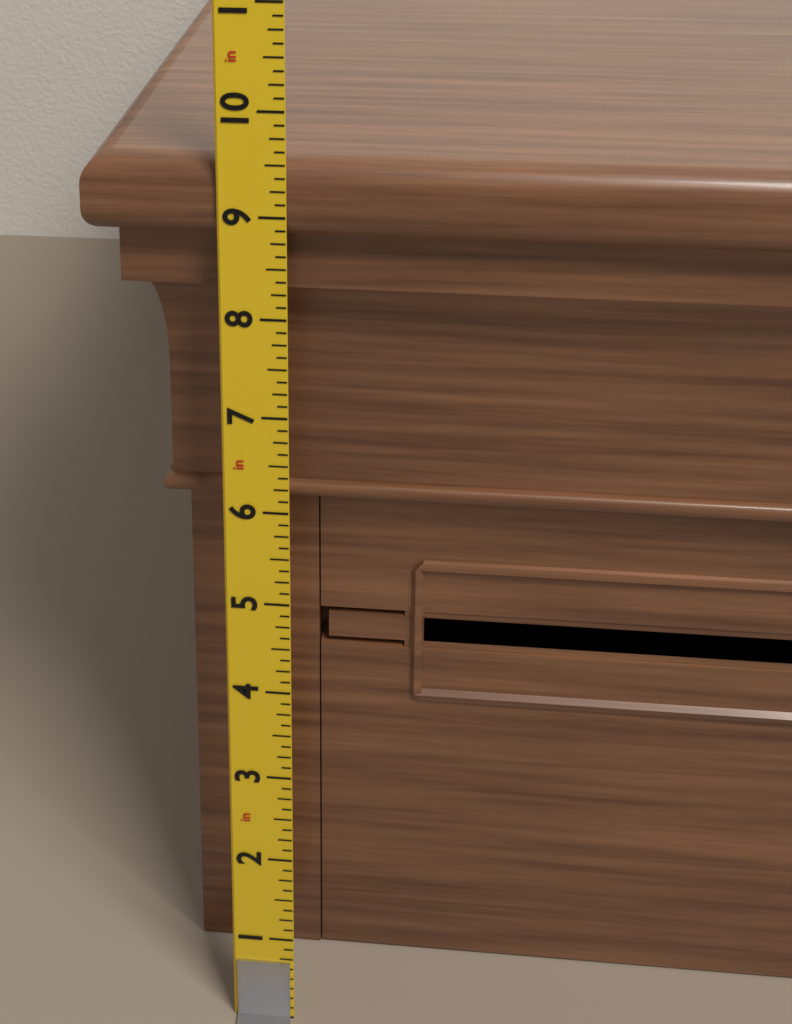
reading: 9.500 in
